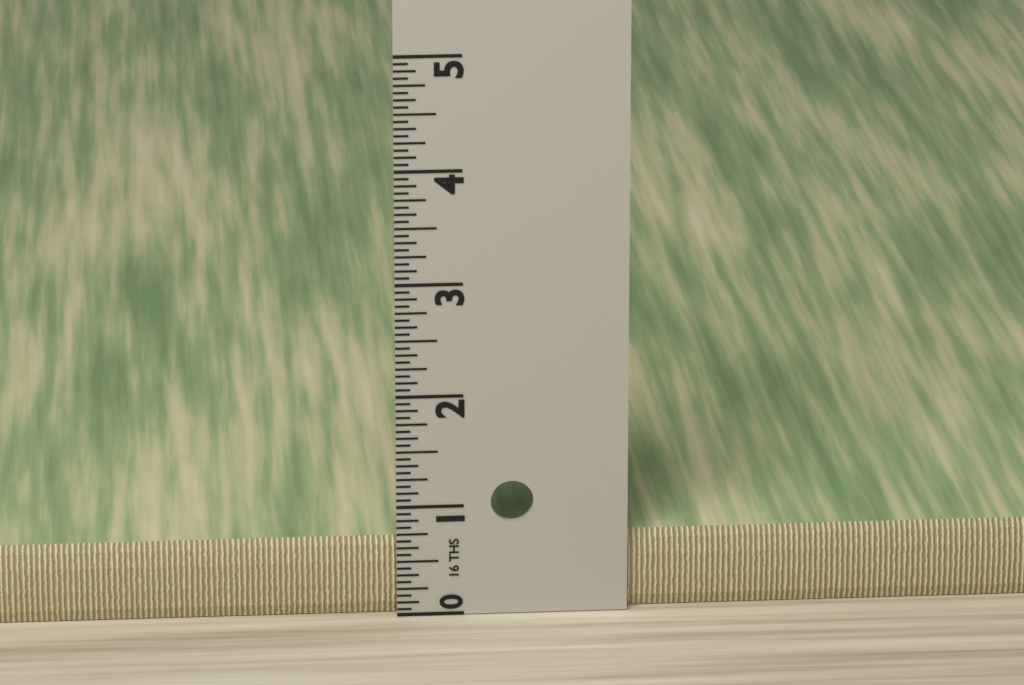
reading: 0.6875 in
